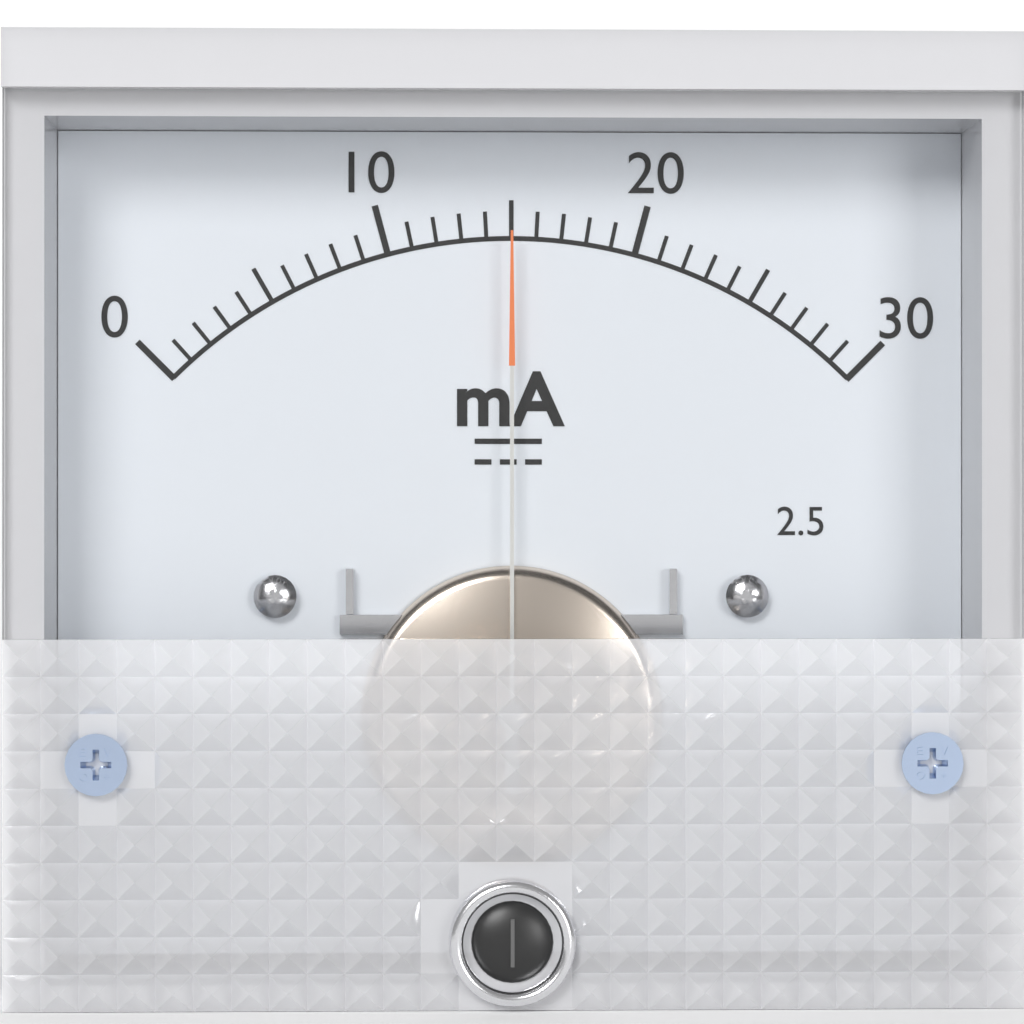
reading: 15 mA
